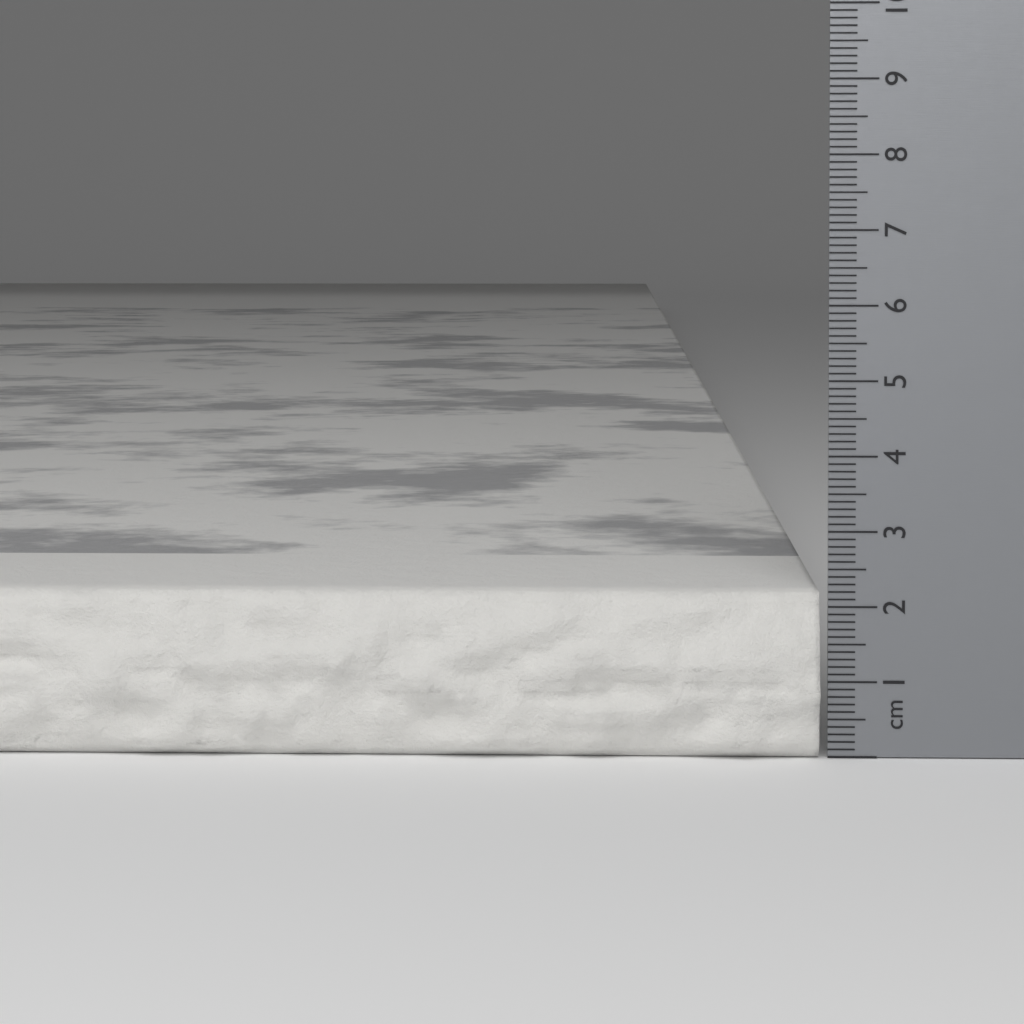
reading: 2.2 cm
